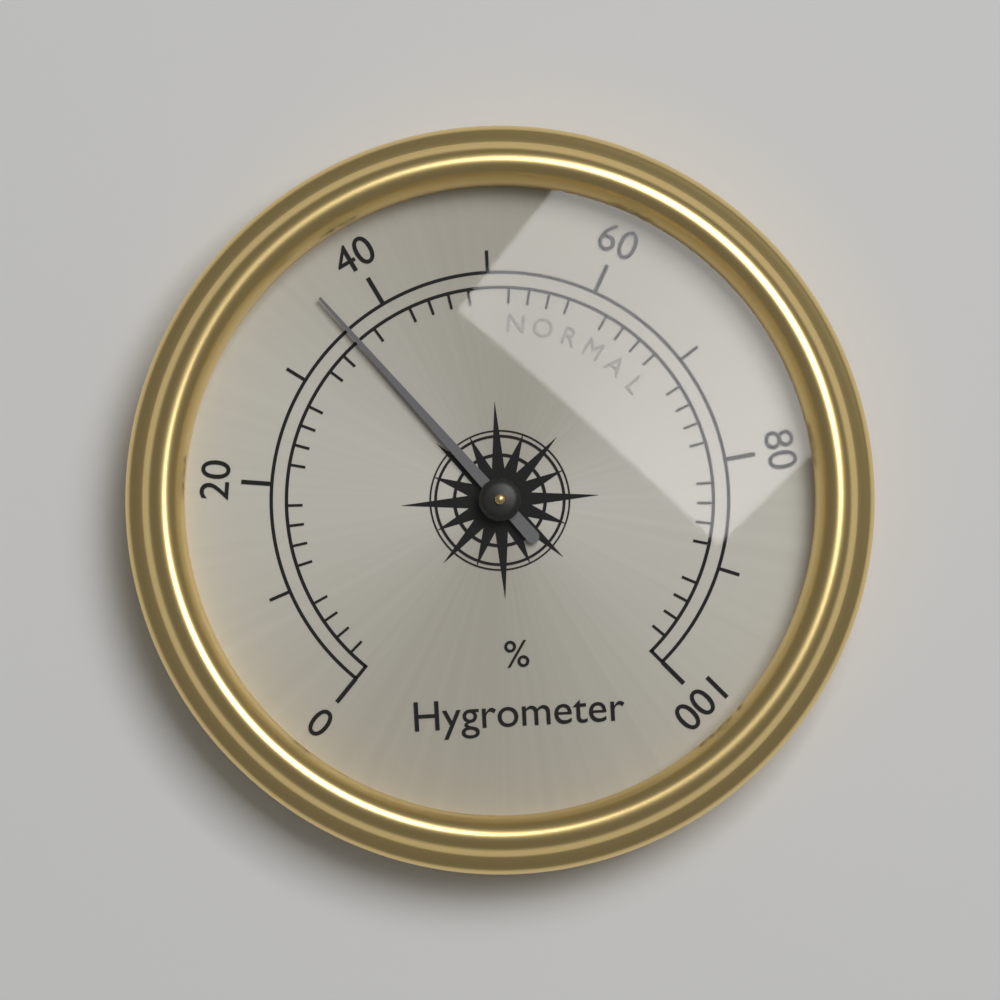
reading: 36 %
